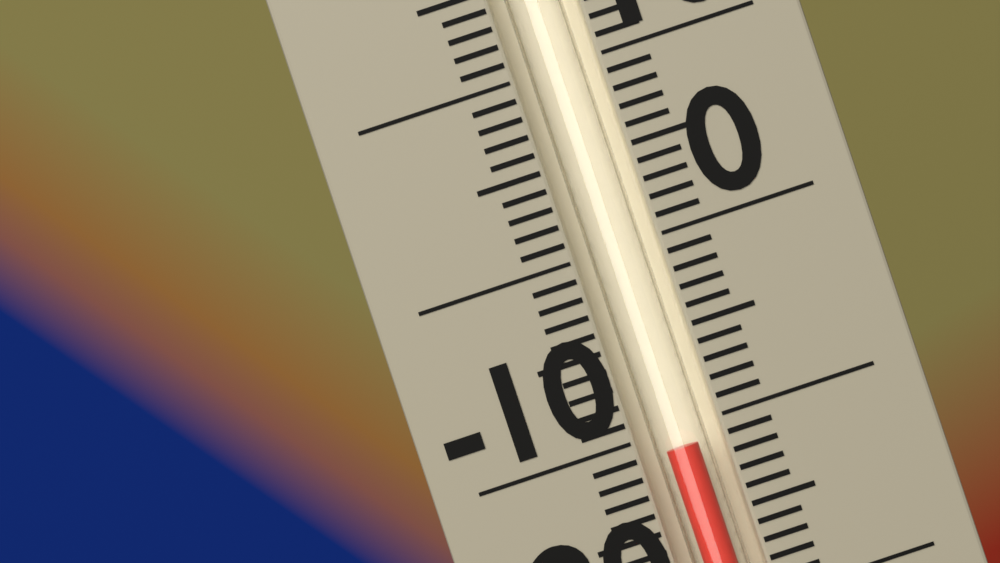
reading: -11 °C
